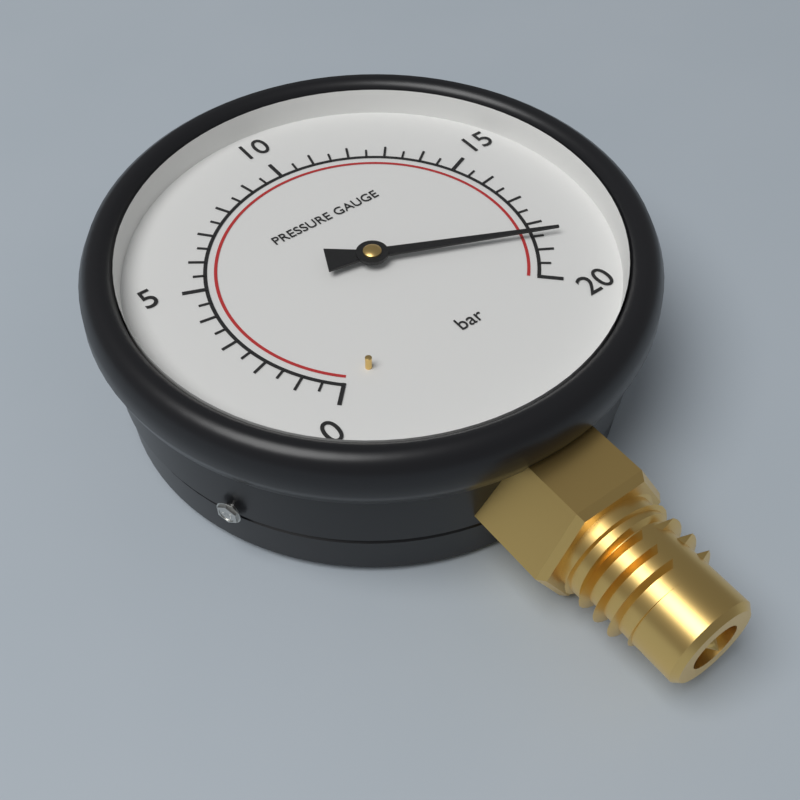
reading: 18.5 bar
